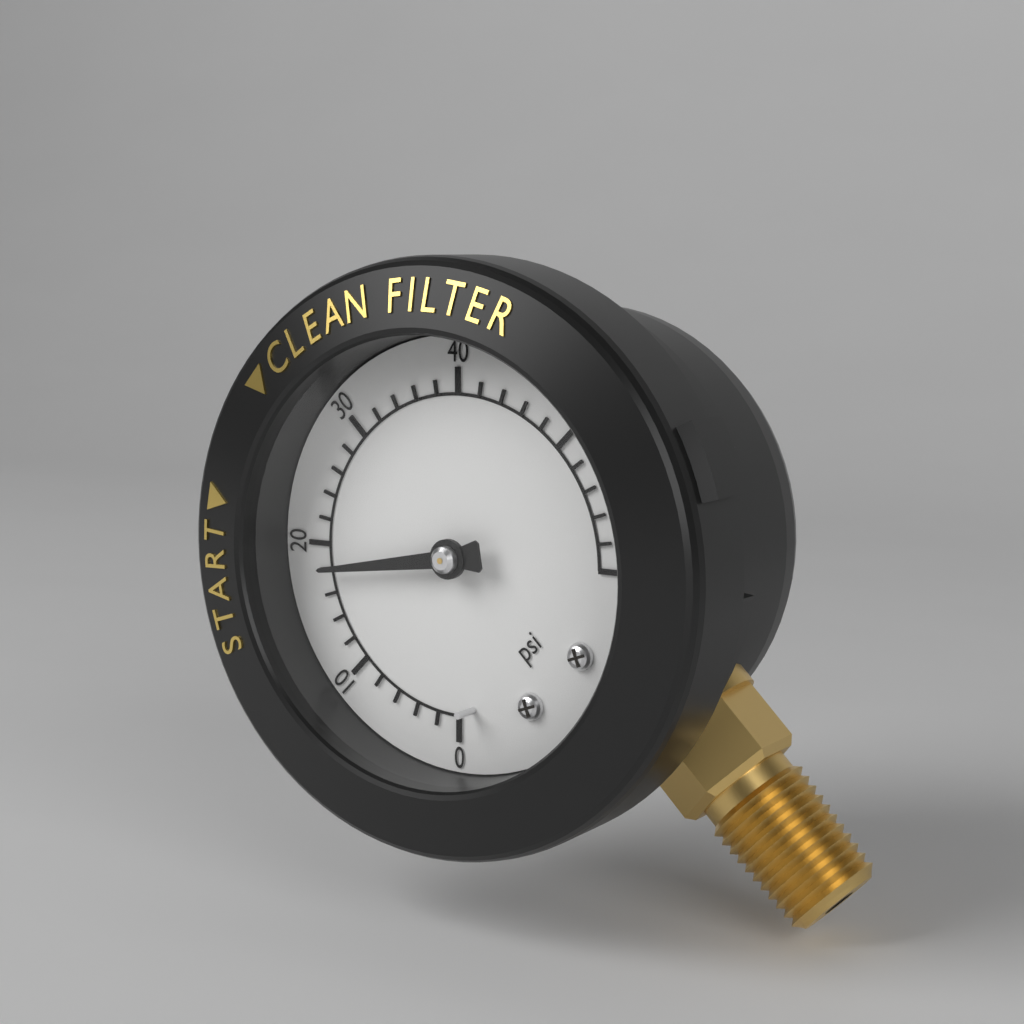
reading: 18 psi
